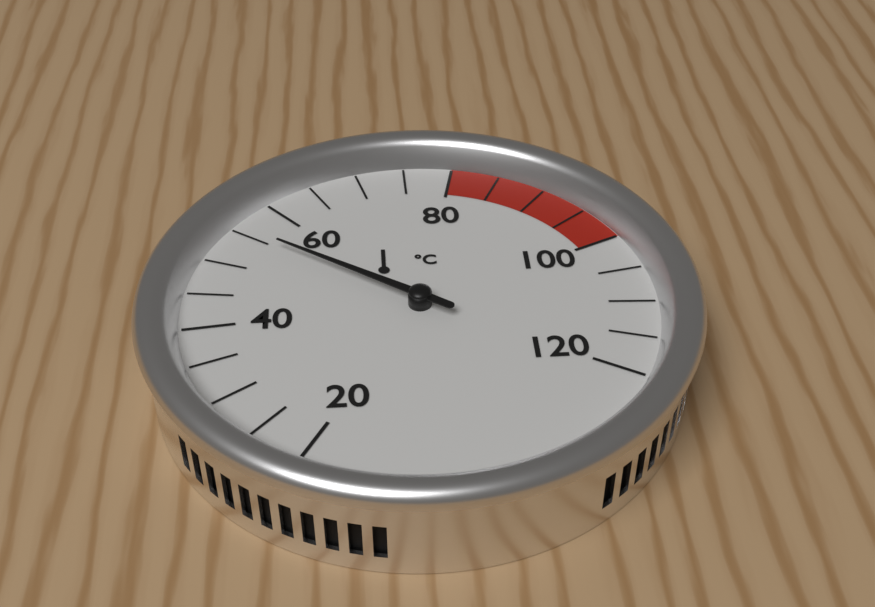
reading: 55 °C
